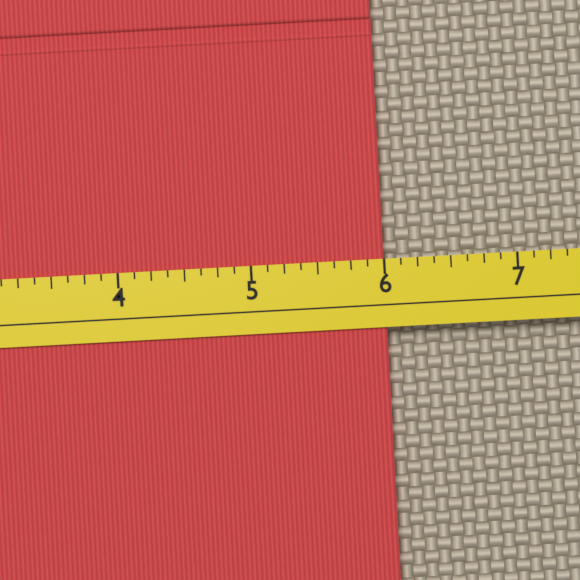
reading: 6.000 (no unit)
